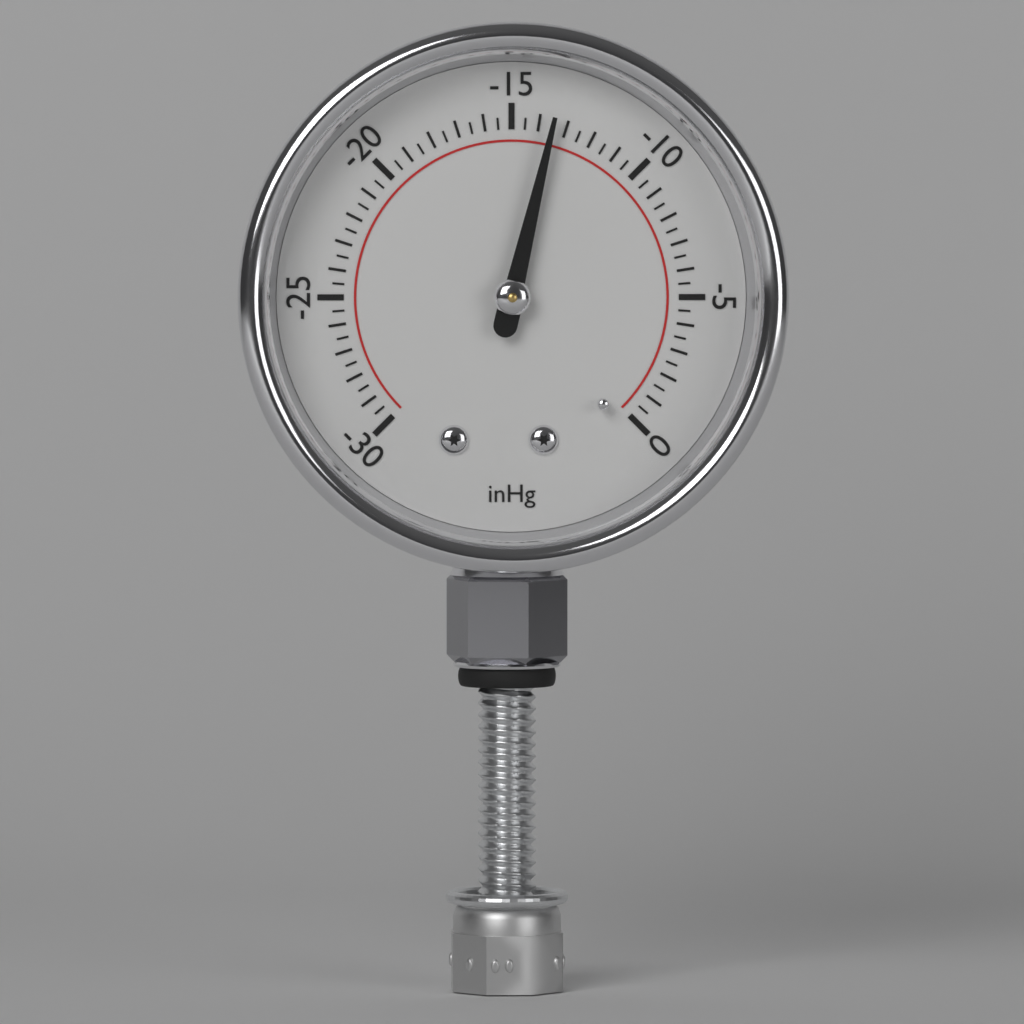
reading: -13.5 inHg
